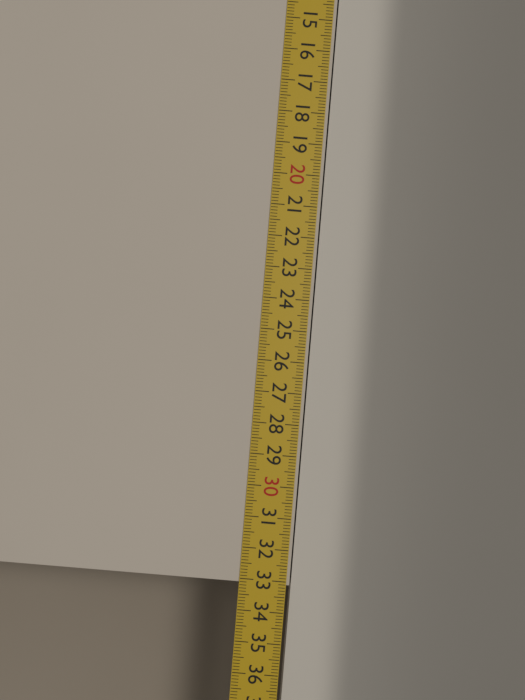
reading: 33.1 cm
